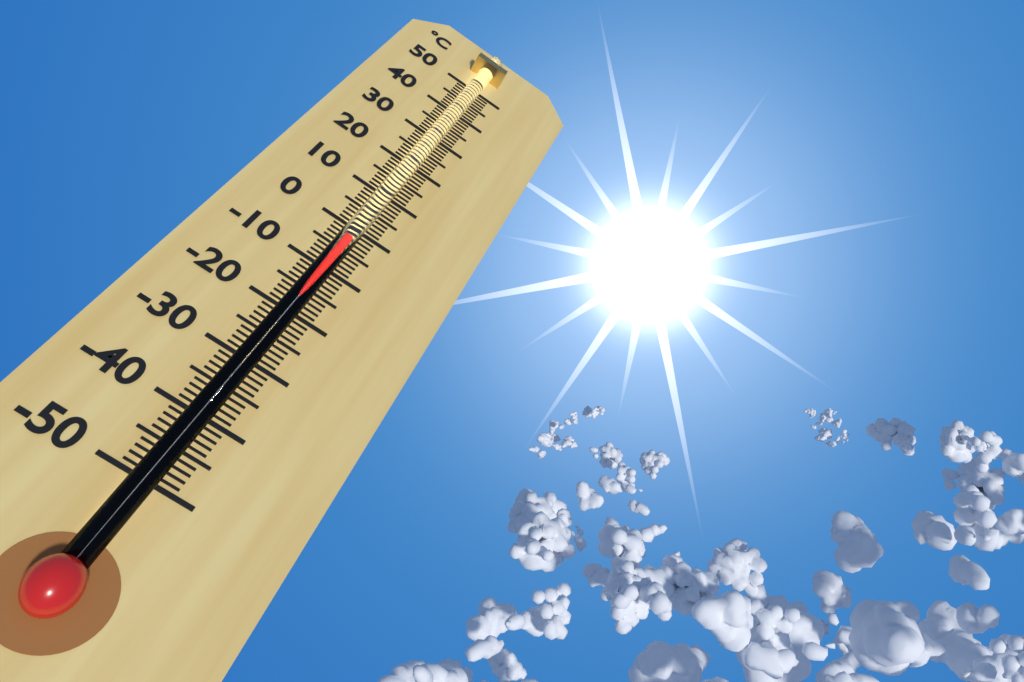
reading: -4 °C
